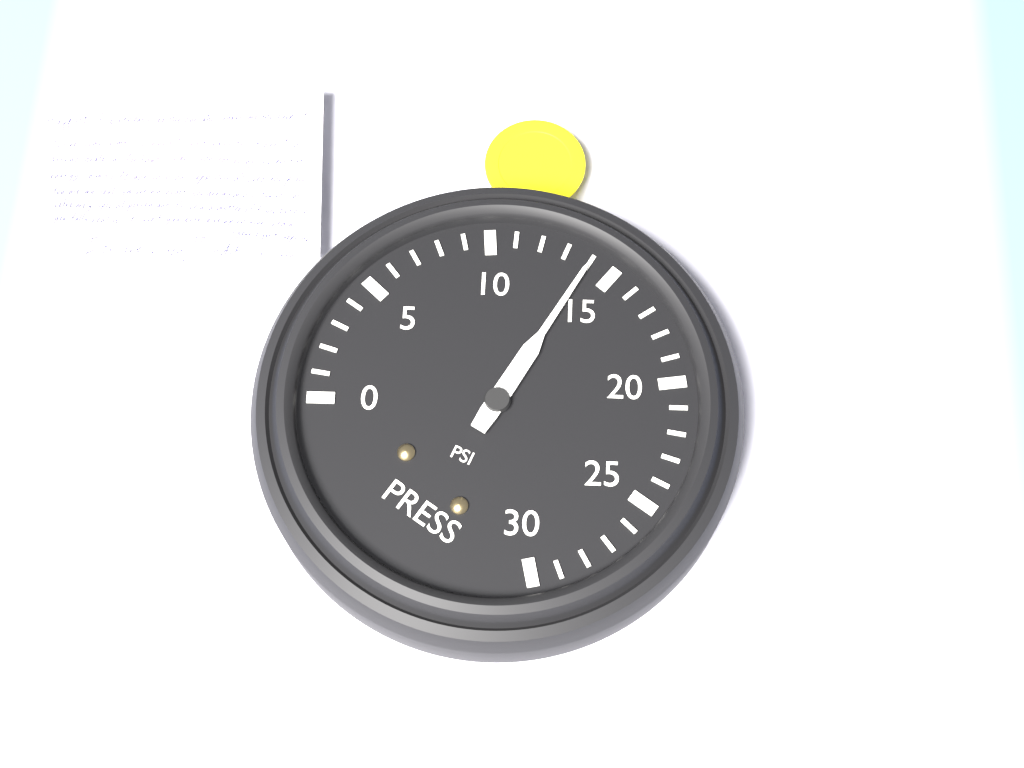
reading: 14 psi
